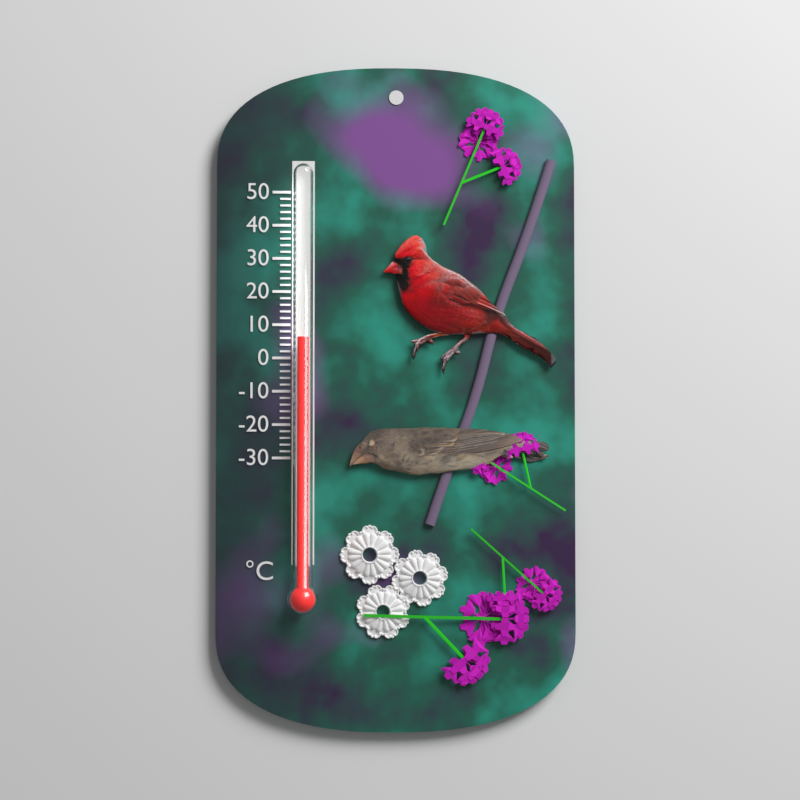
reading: 6 °C
